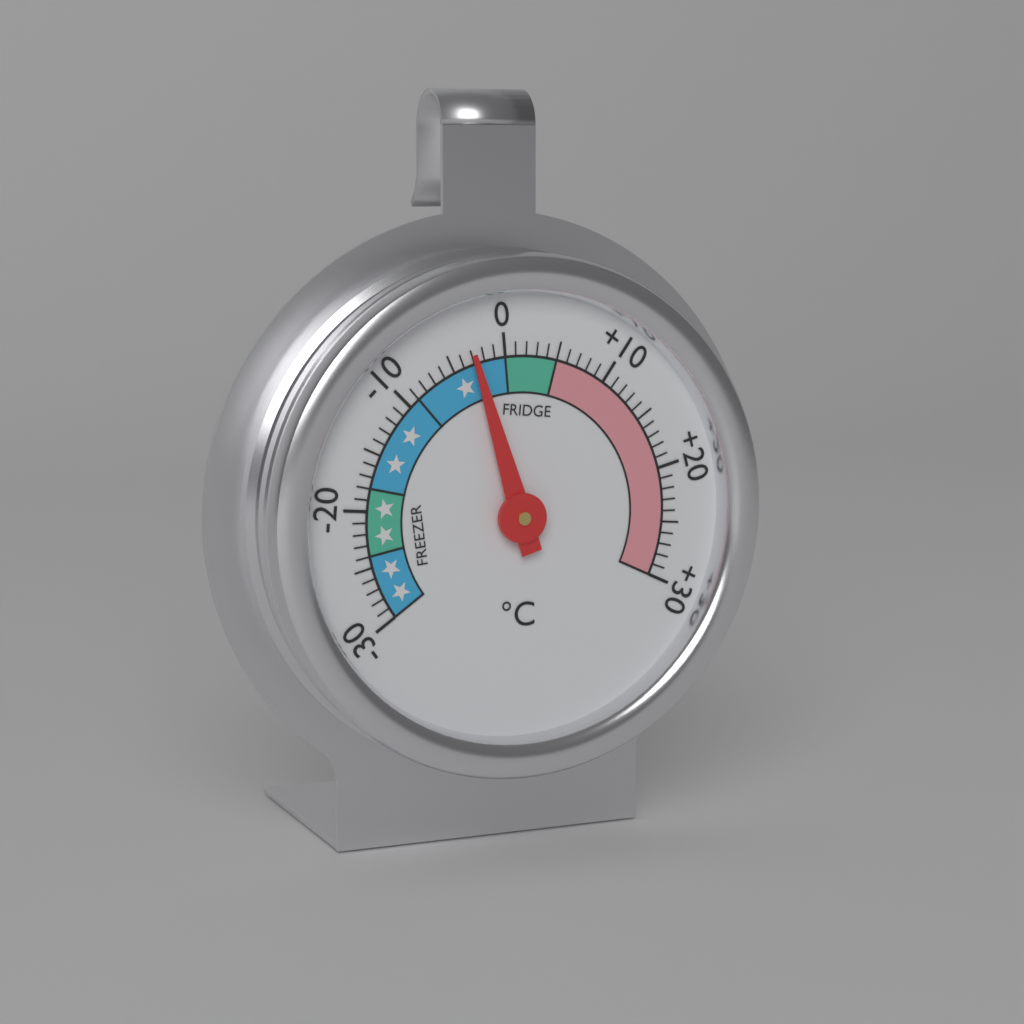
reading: -3 °C
